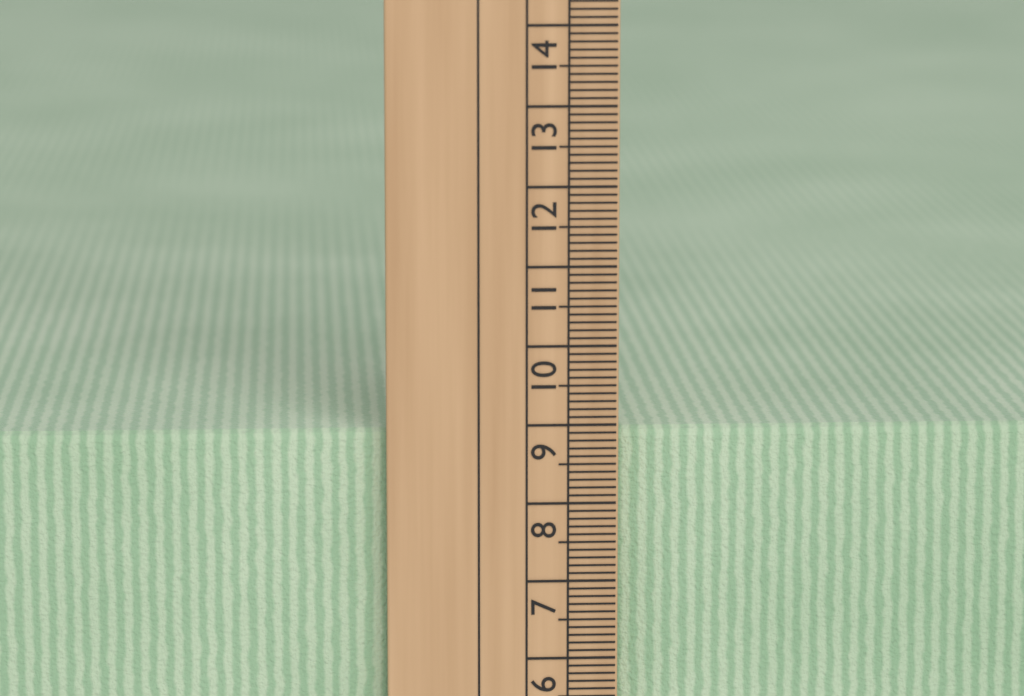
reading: 8.9 cm
